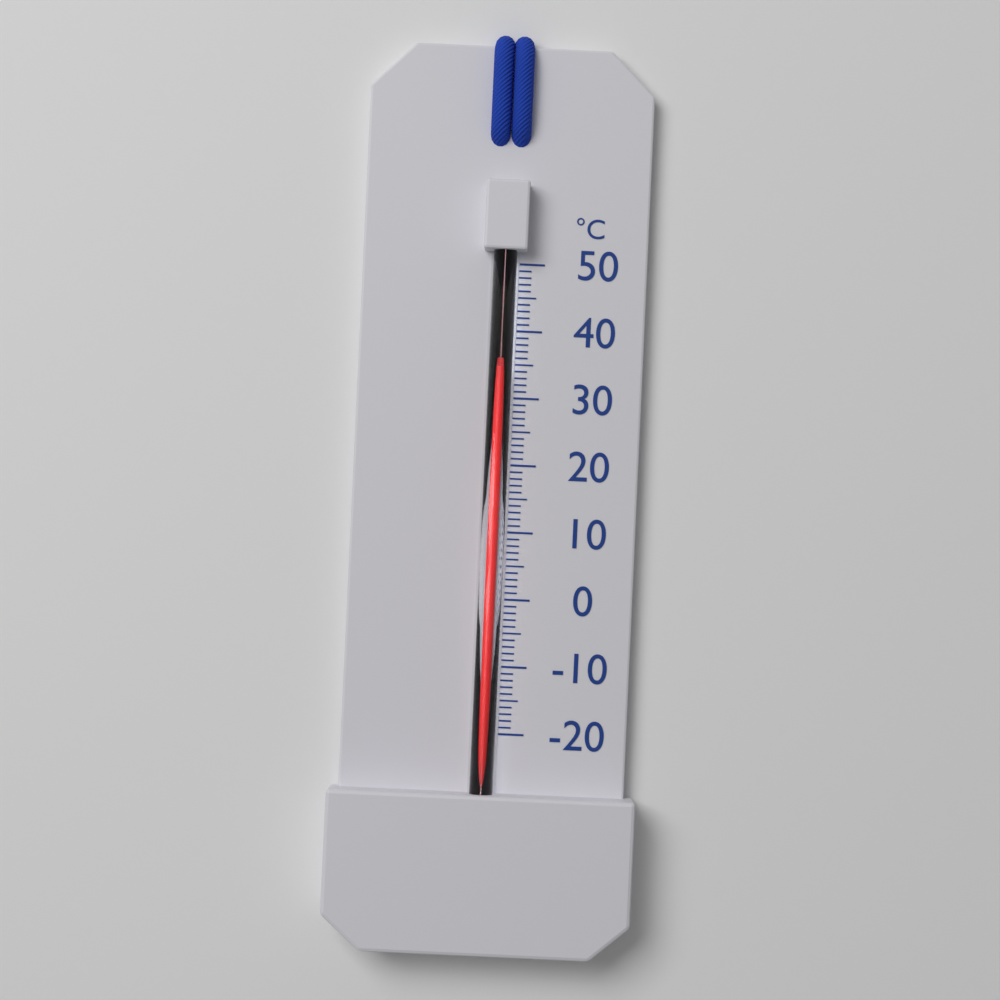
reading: 34 °C
